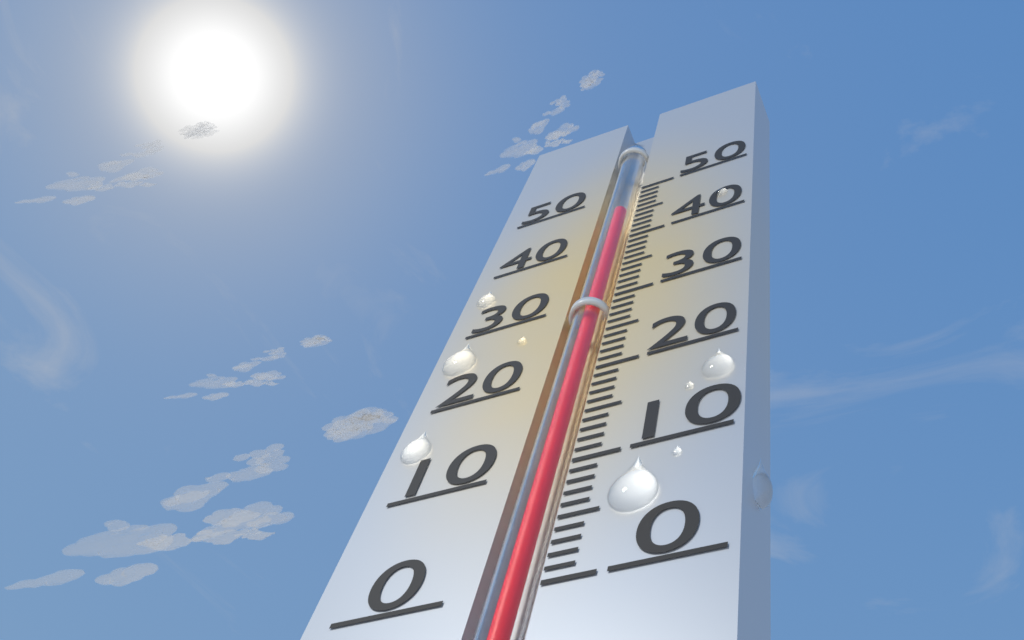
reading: 47 (no unit)
